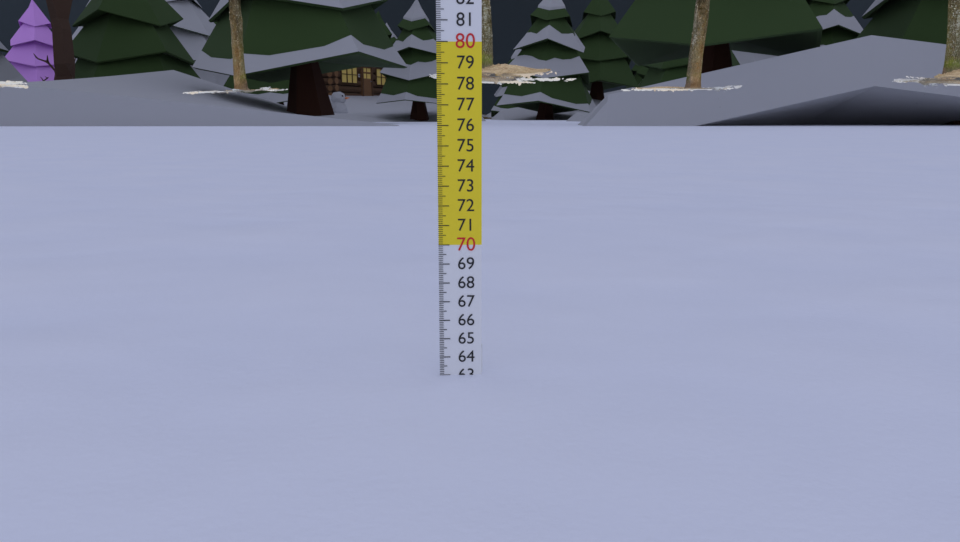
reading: 63.0 cm
